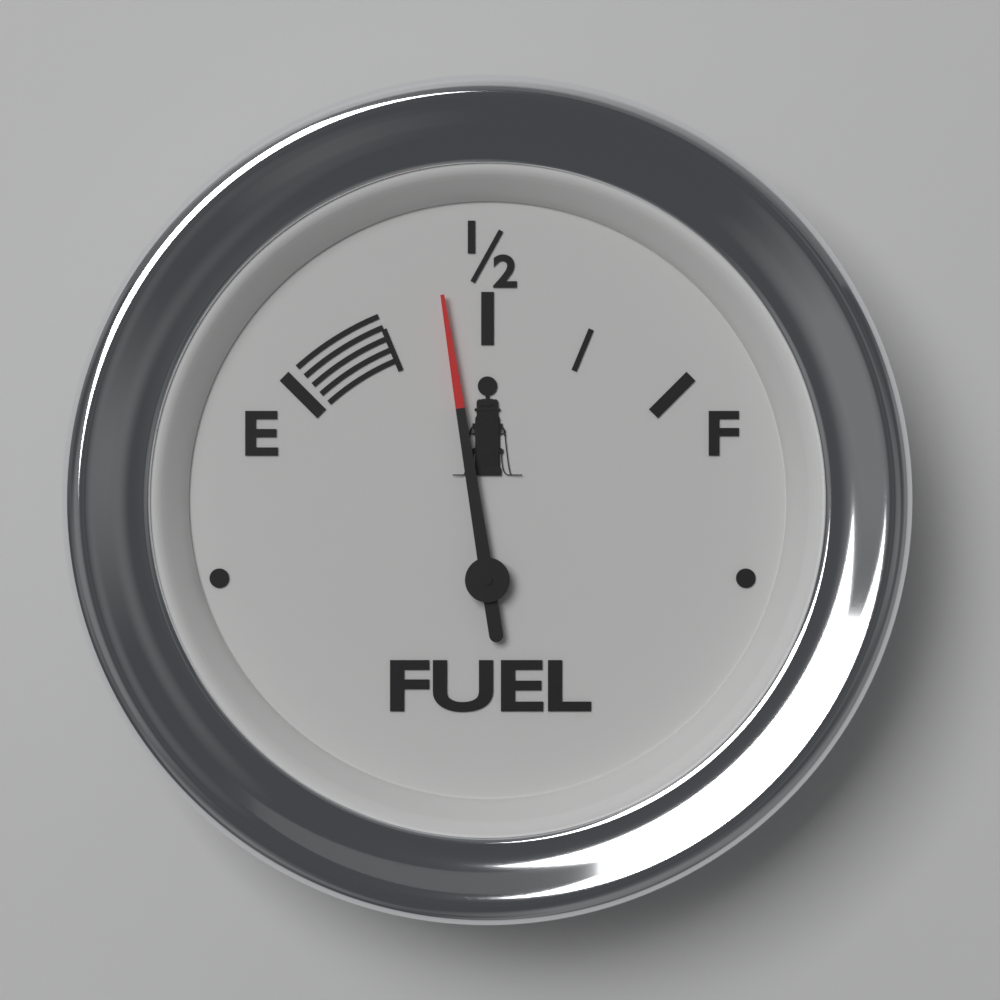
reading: 0.40 (no unit)
